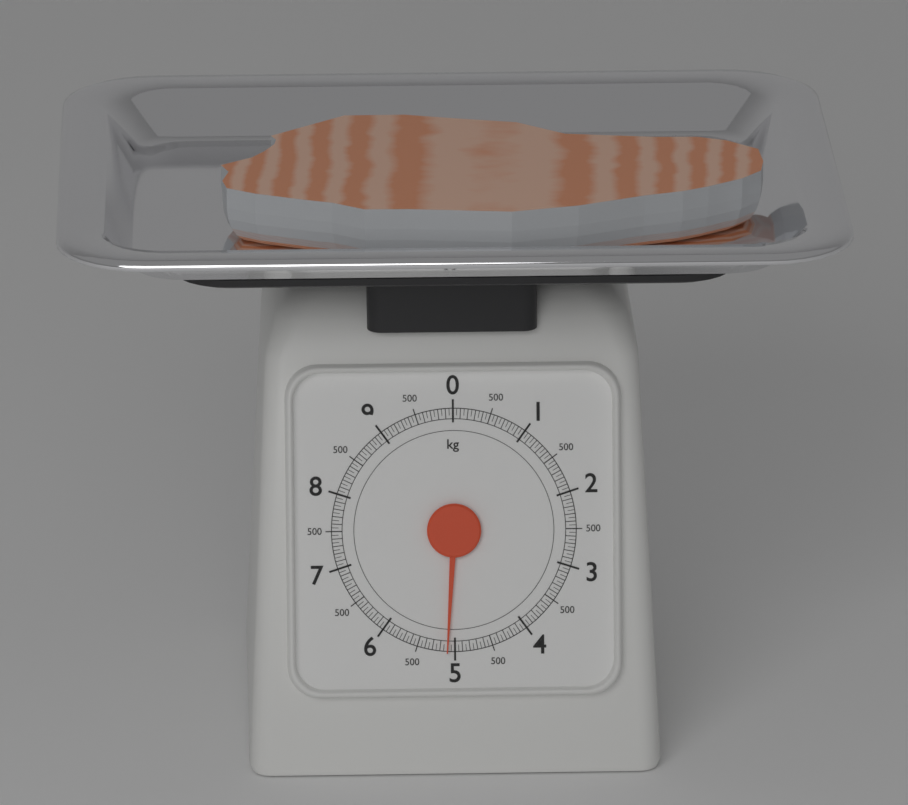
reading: 5.10 kg
